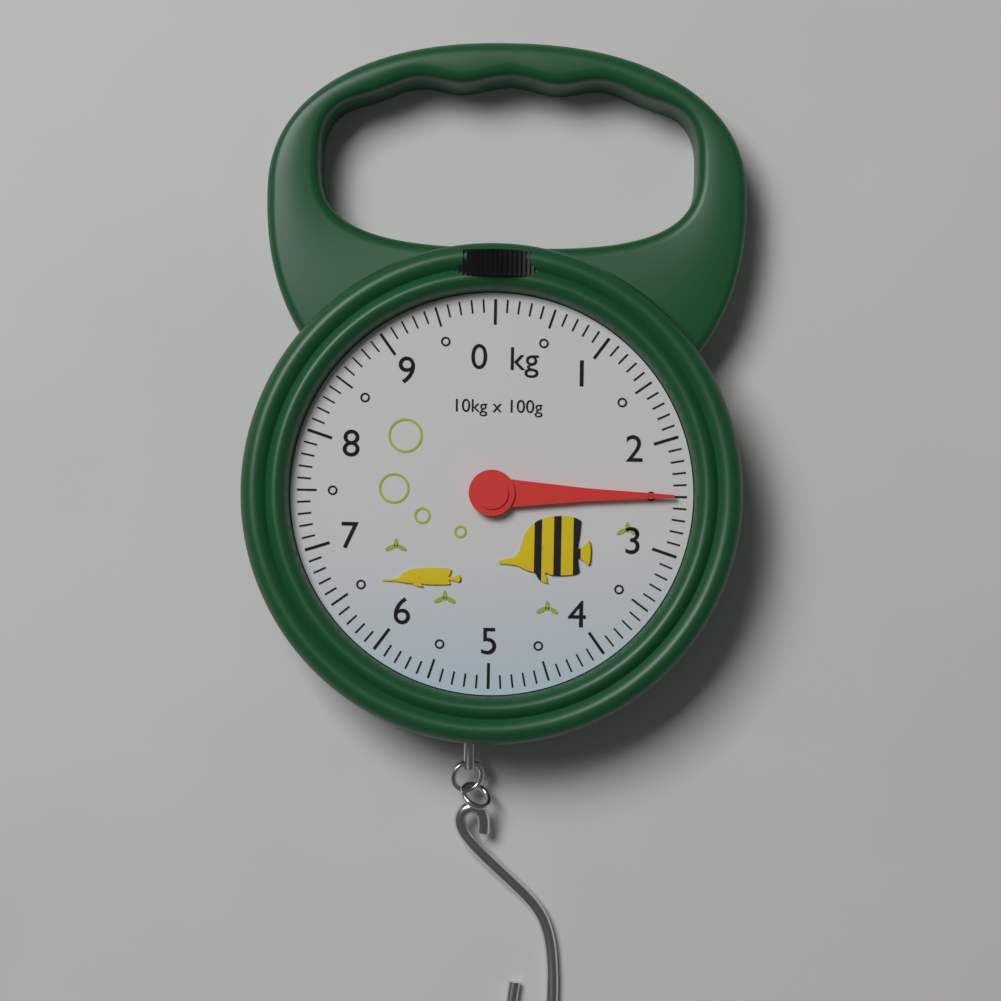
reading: 2.5 kg
